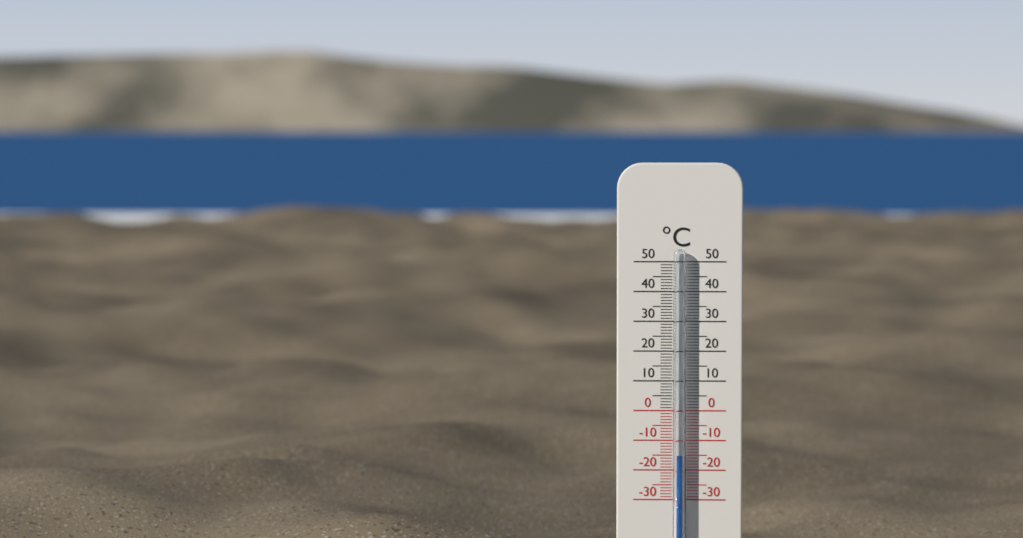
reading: -15 °C
